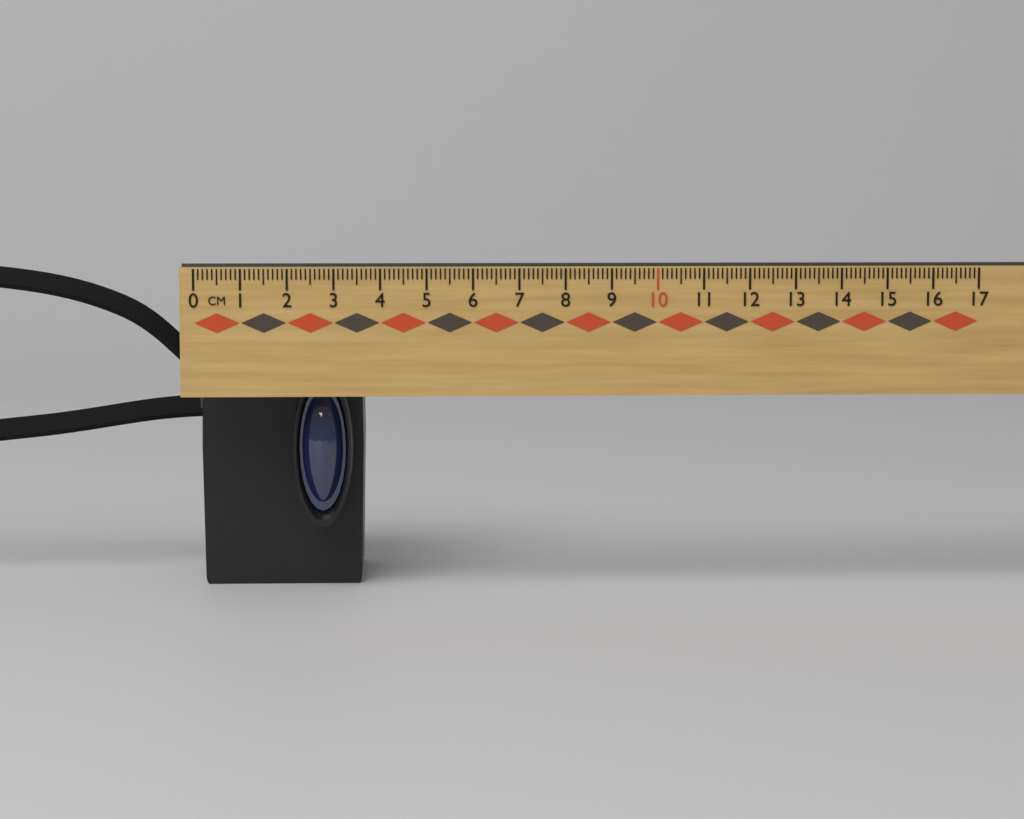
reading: 3.6 cm
